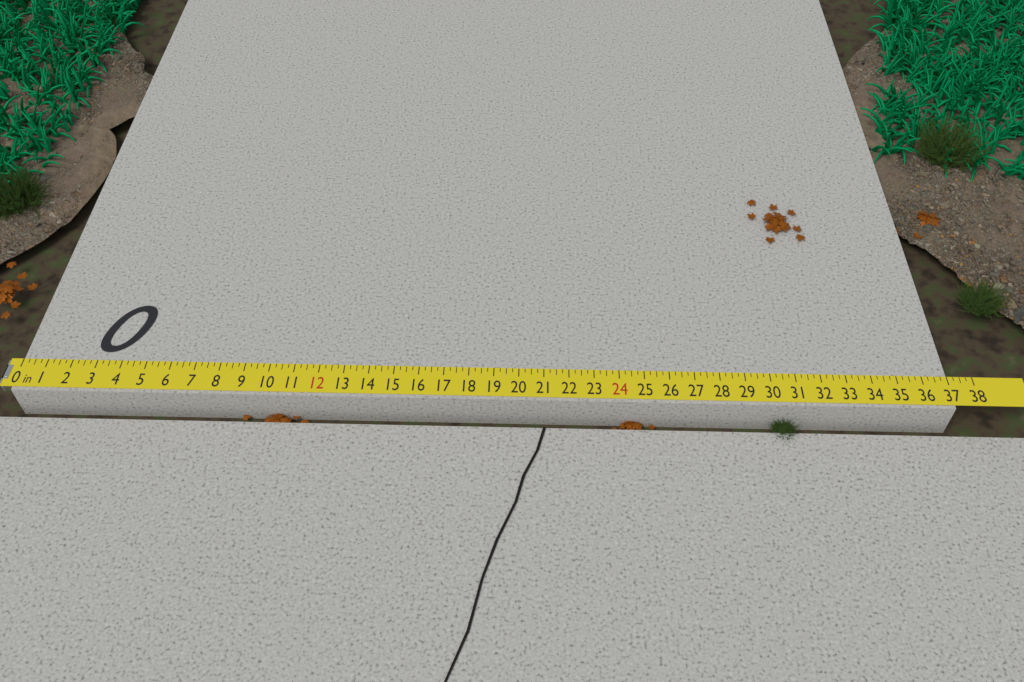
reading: 37.00 in
